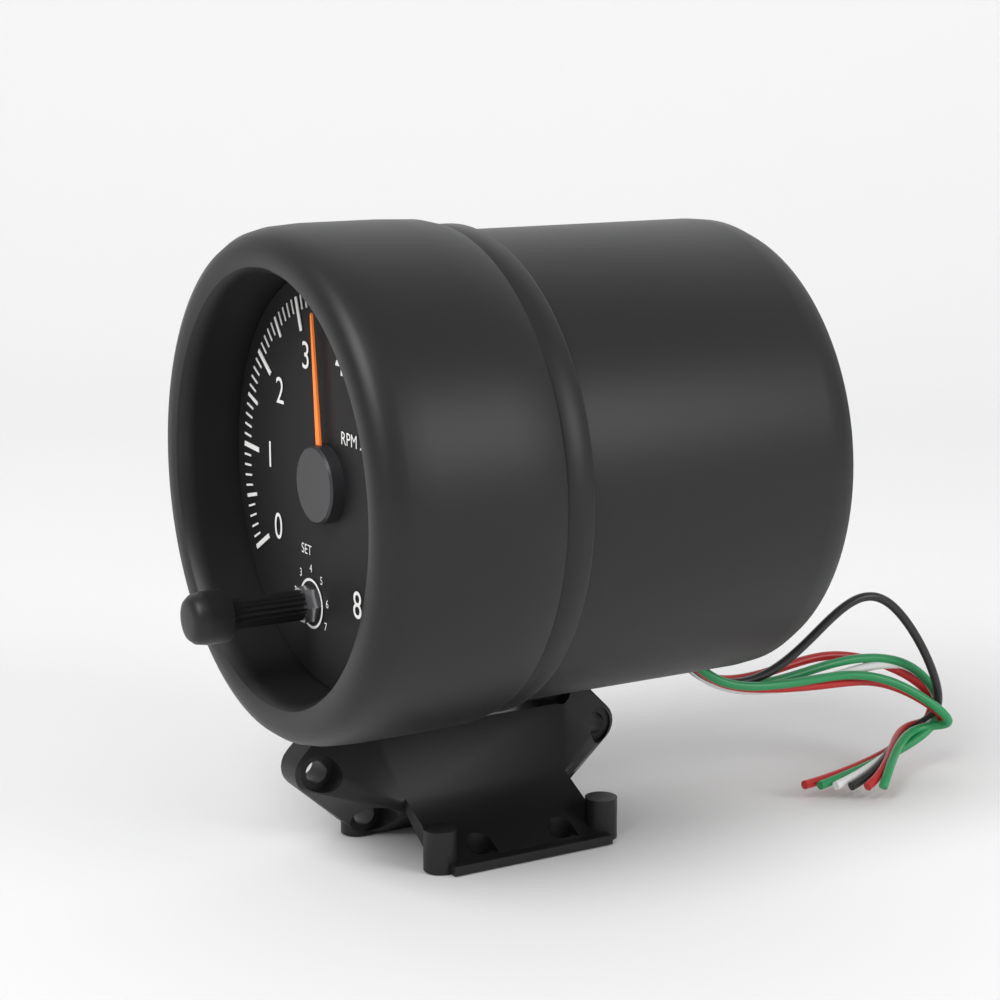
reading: 3.4 RPM x1000
